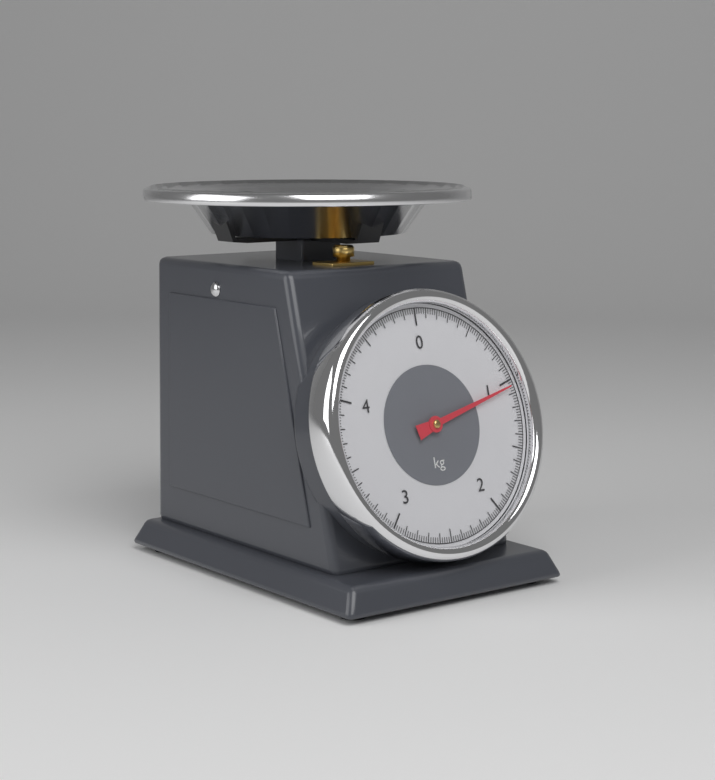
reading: 1.04 kg
